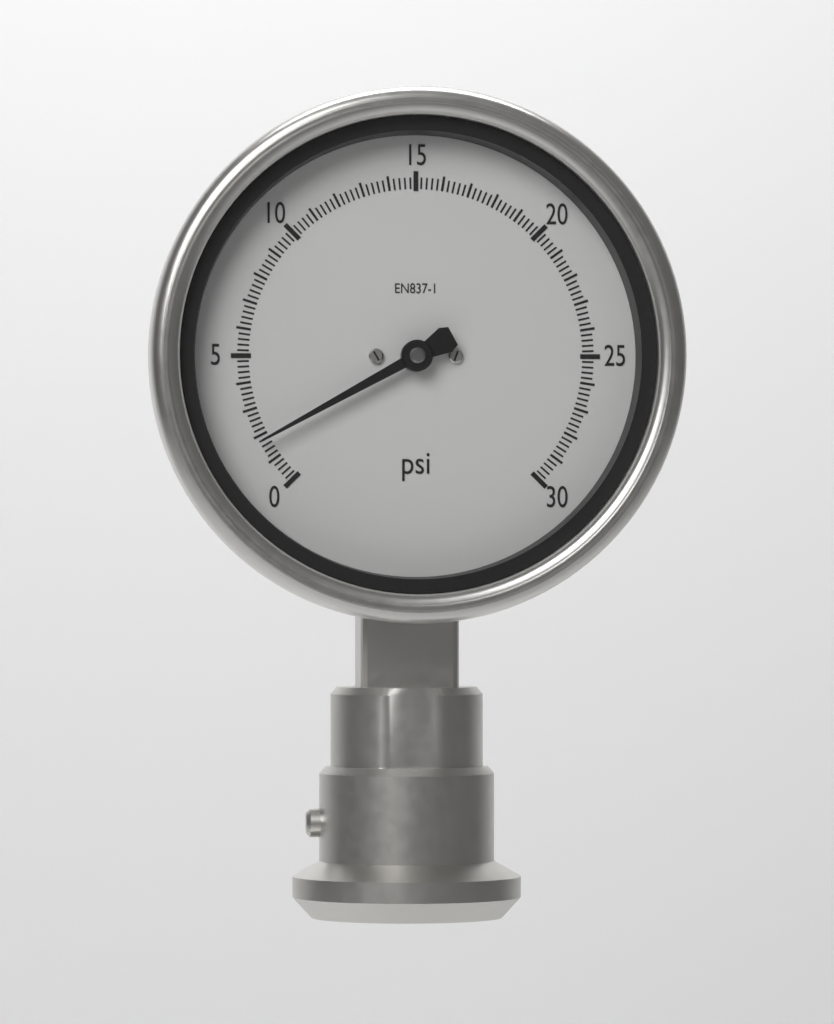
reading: 1.8 psi
